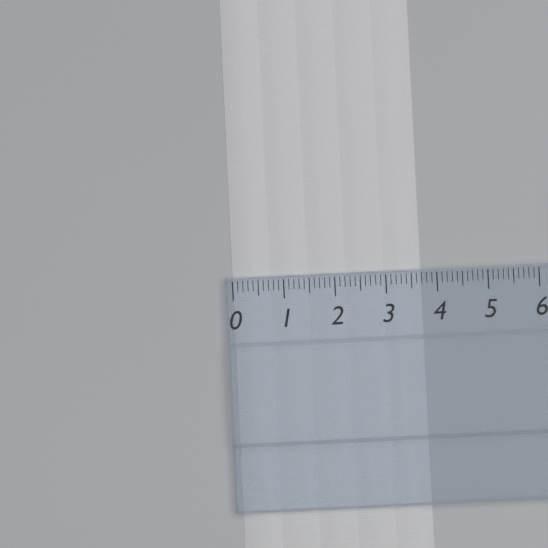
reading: 3.7 (no unit)
